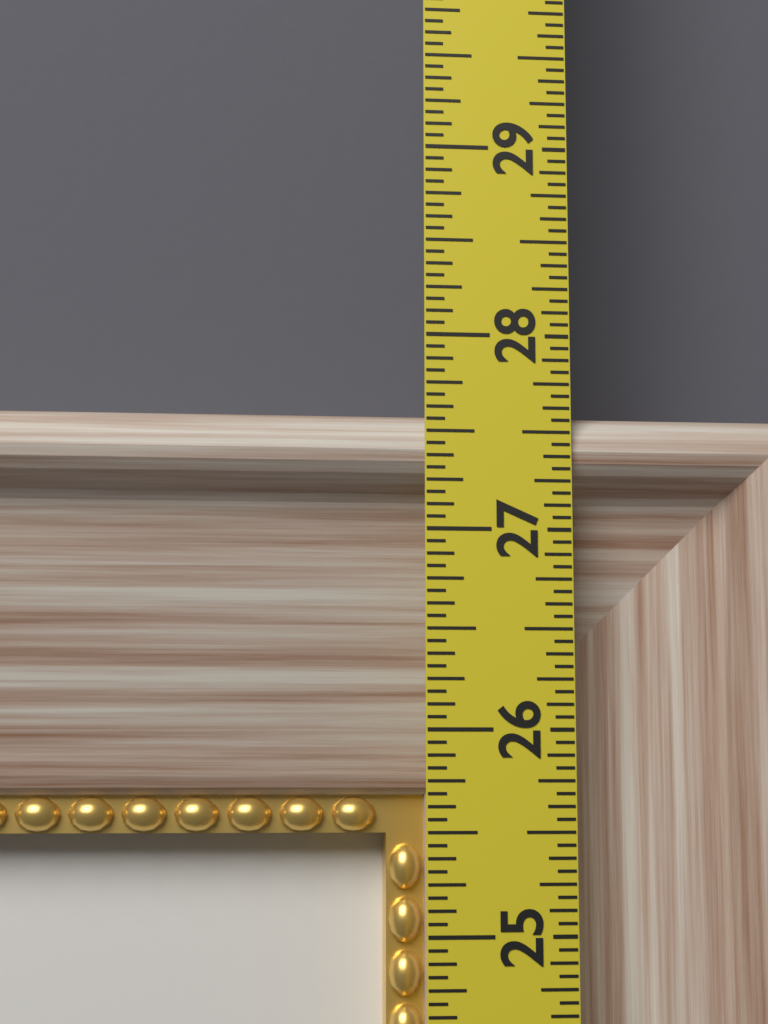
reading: 27.6250 in
